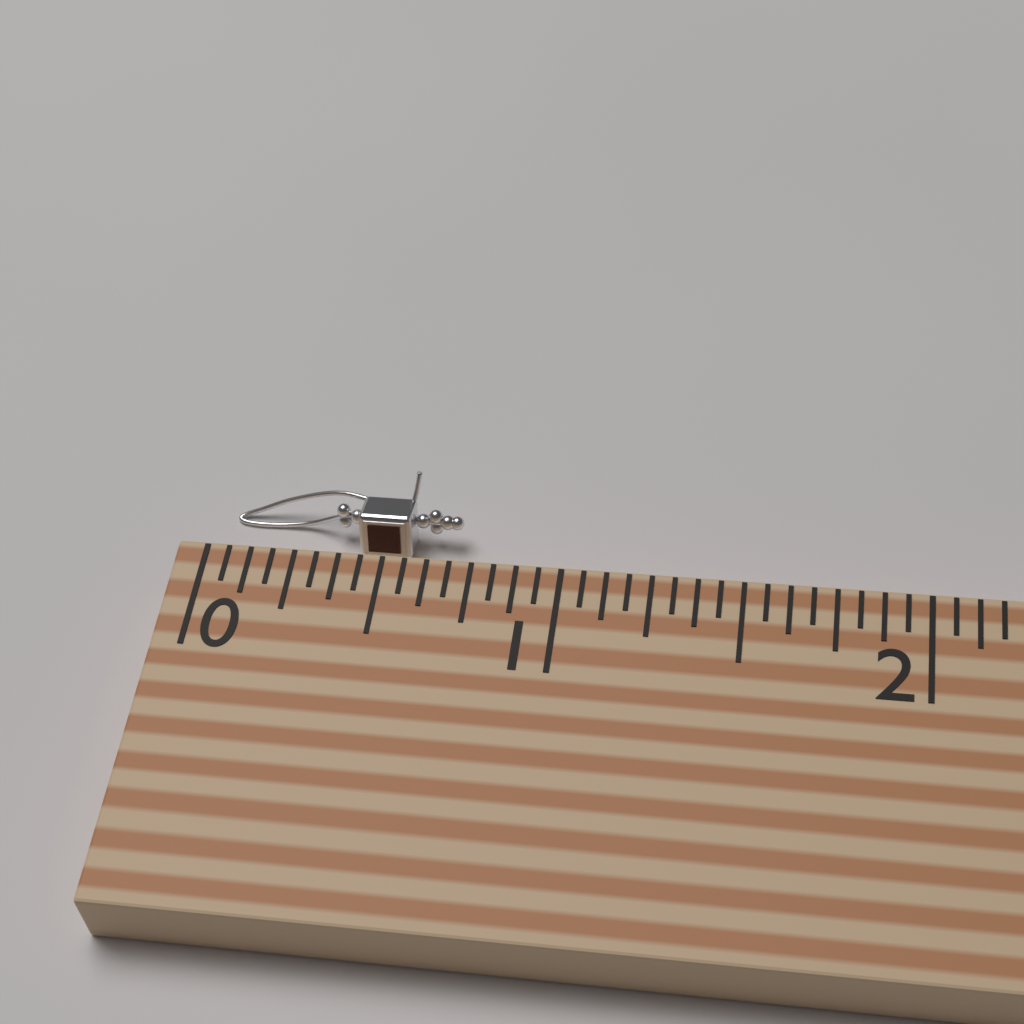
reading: 0.6875 (no unit)
